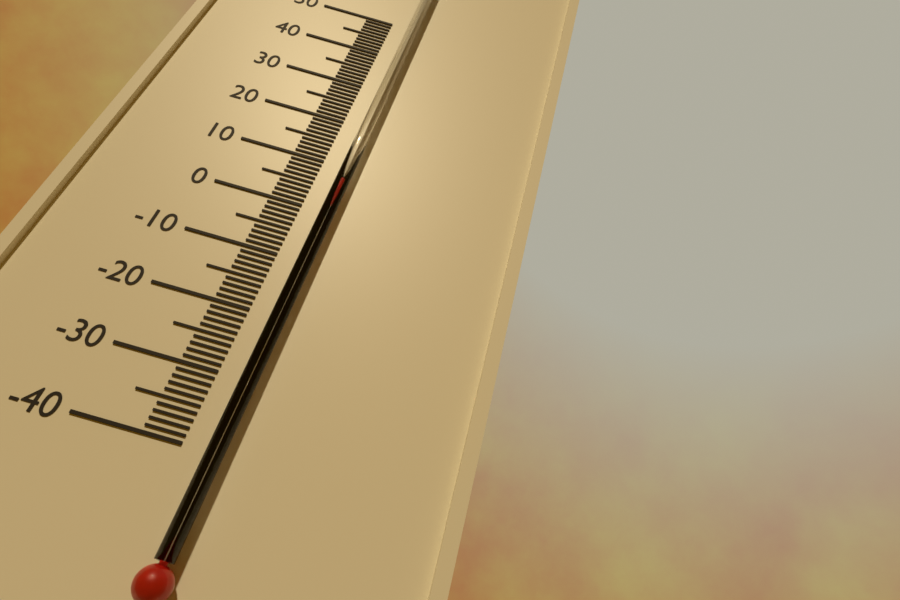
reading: 6 °C
